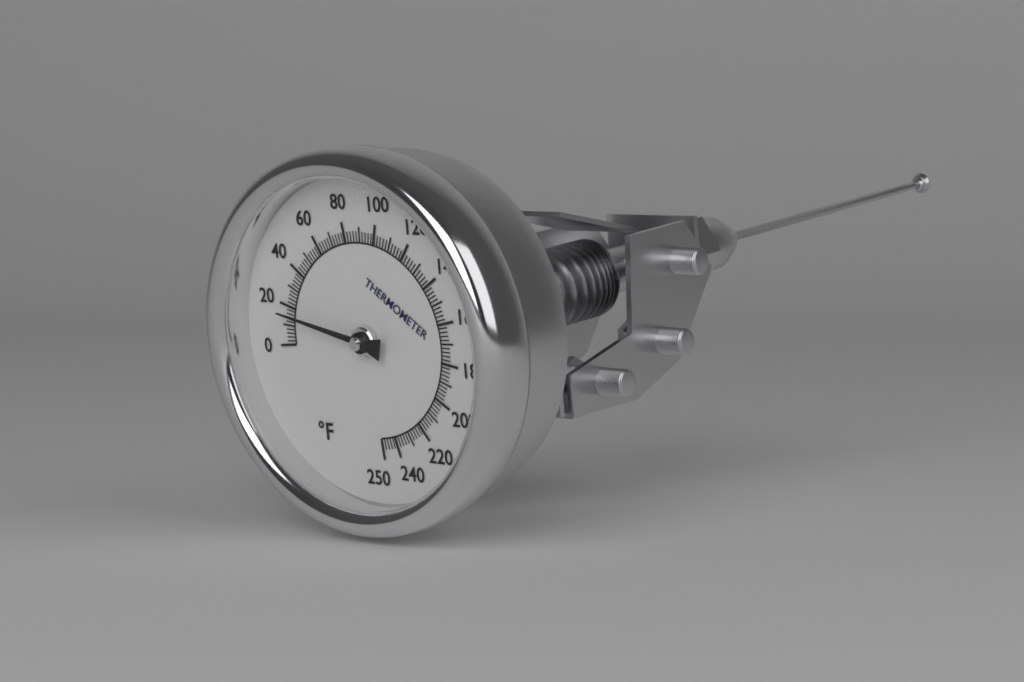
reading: 16 °F
